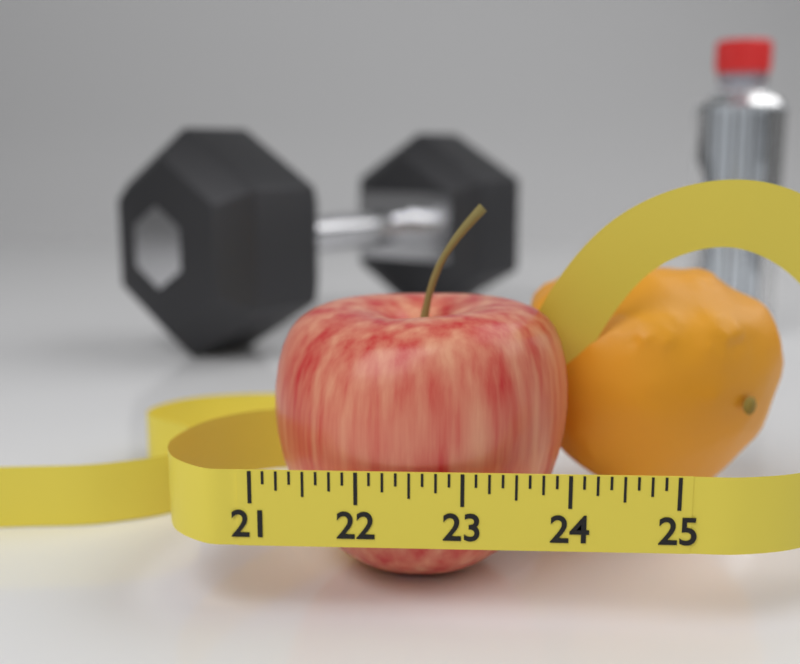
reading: 24.125 (no unit)
